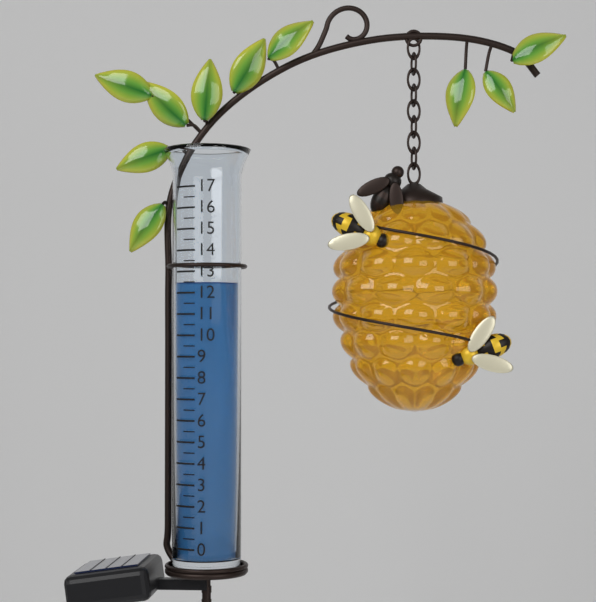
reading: 12.5 (no unit)
